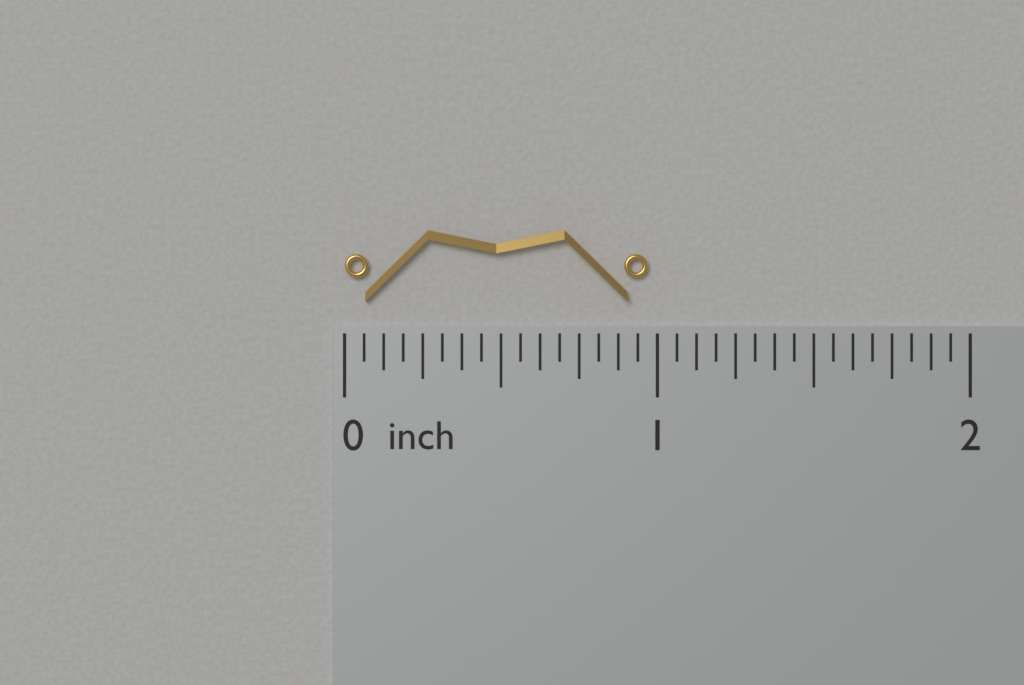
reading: 0.9700 inch
